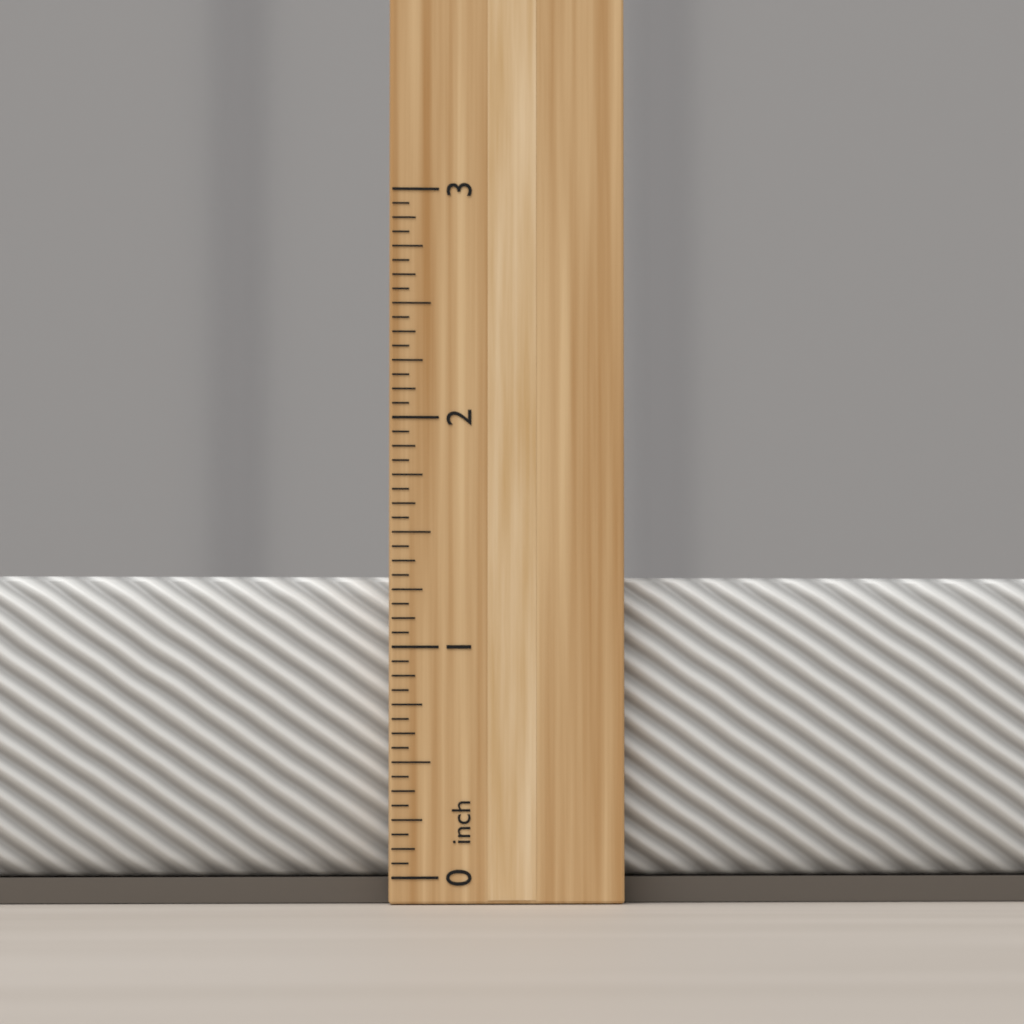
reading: 1.3125 inch
